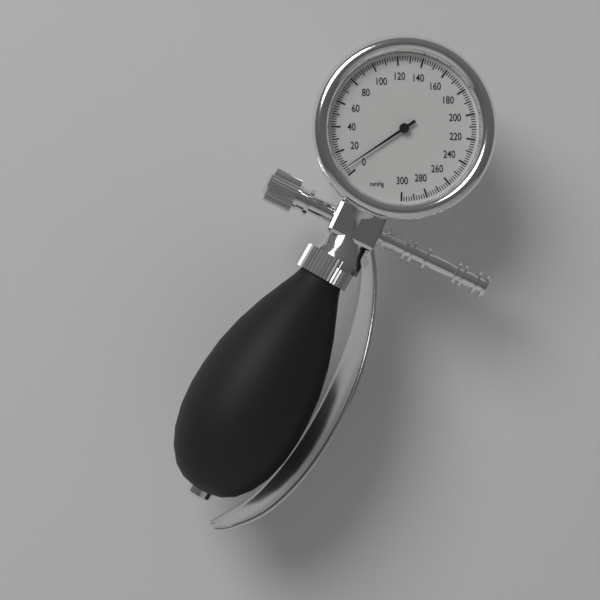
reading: 6 mmHg
